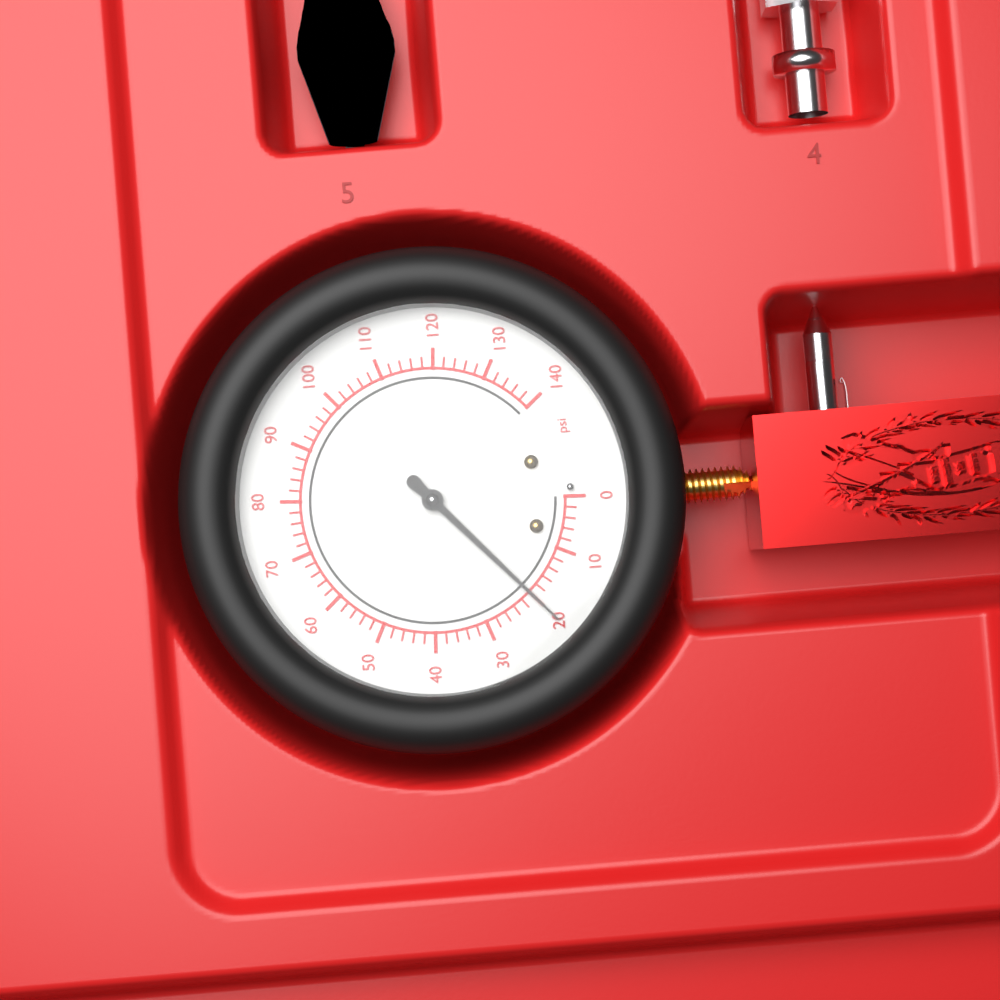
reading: 20 psi
